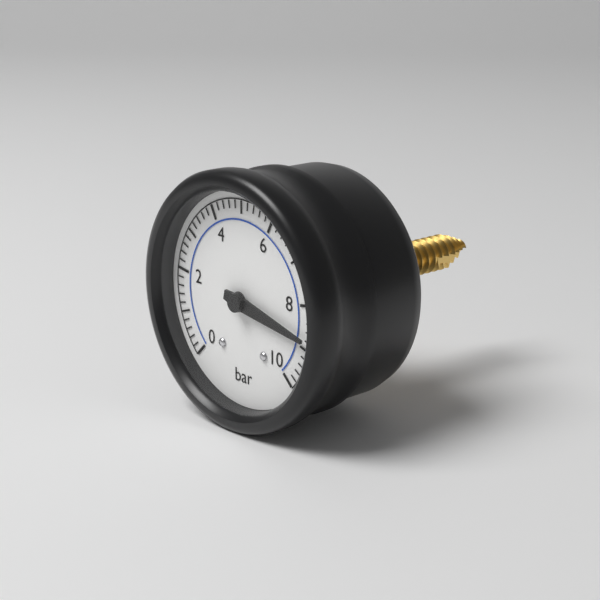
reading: 8.8 bar
